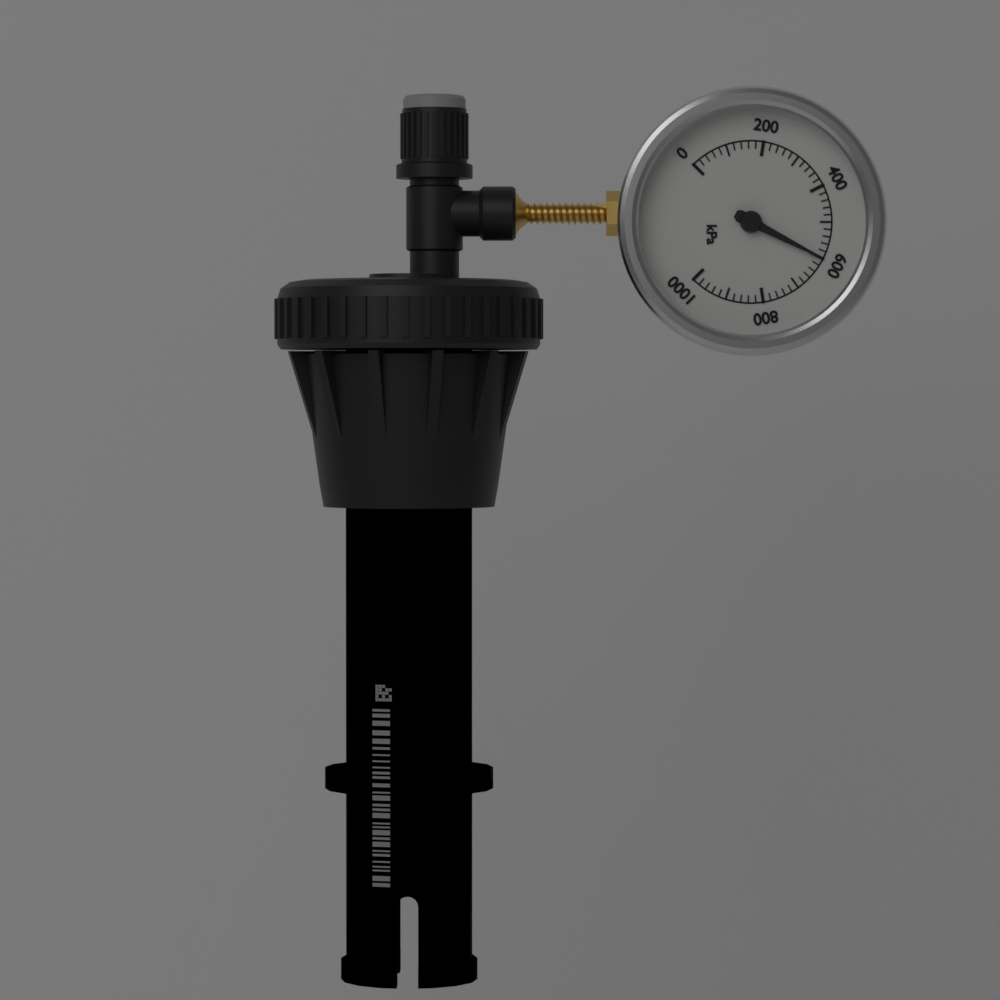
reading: 600 kPa
